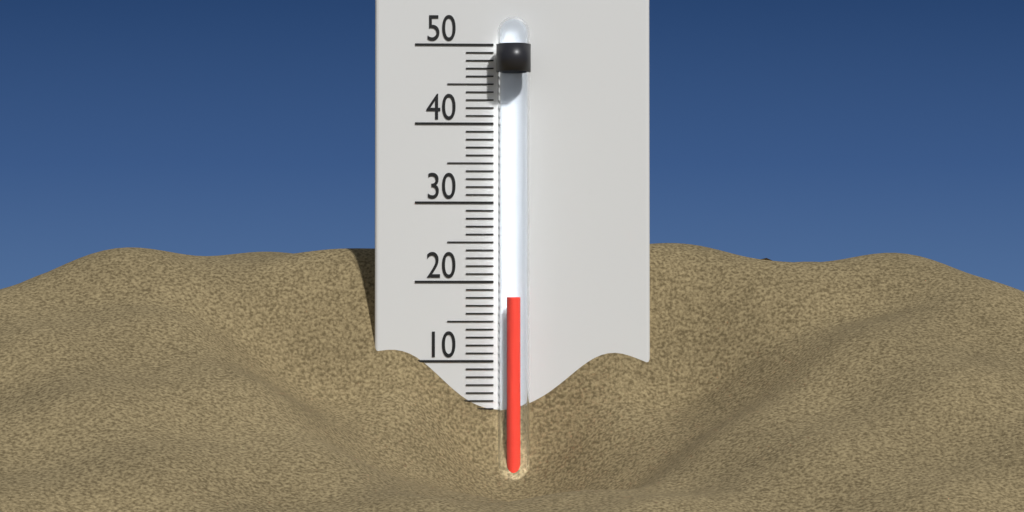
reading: 18 °C
